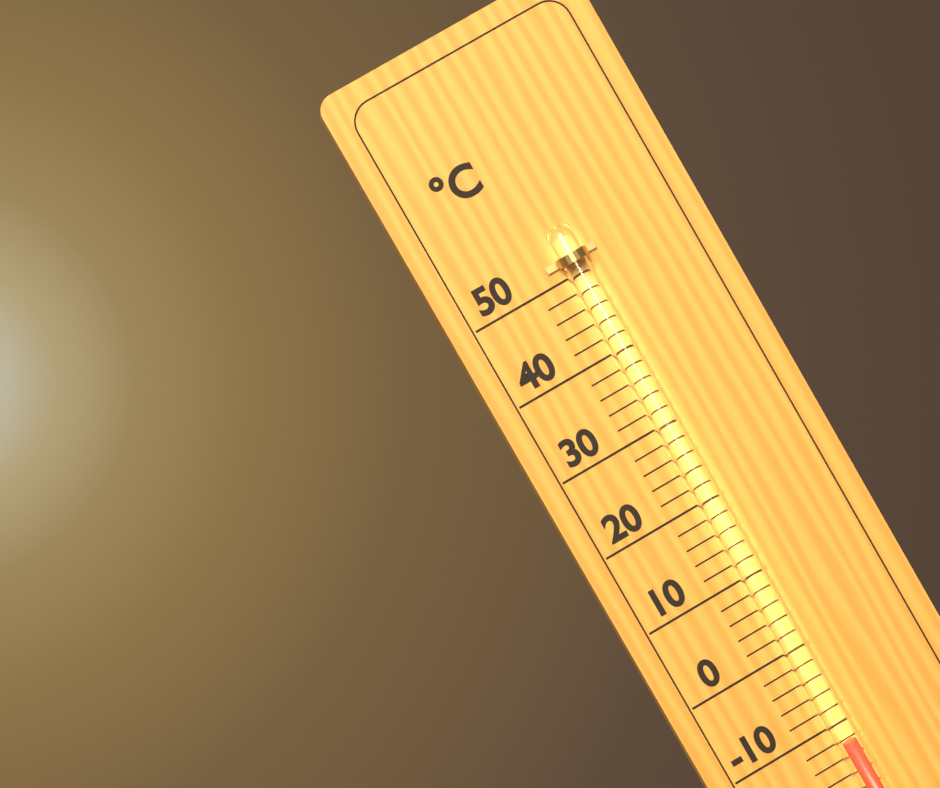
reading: -12 °C
